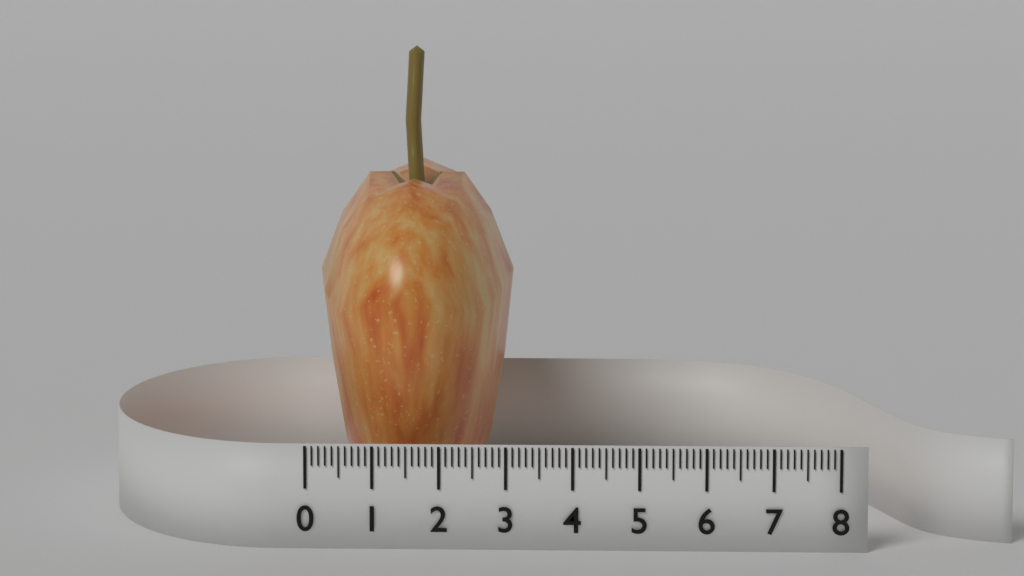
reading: 3.0 (no unit)
